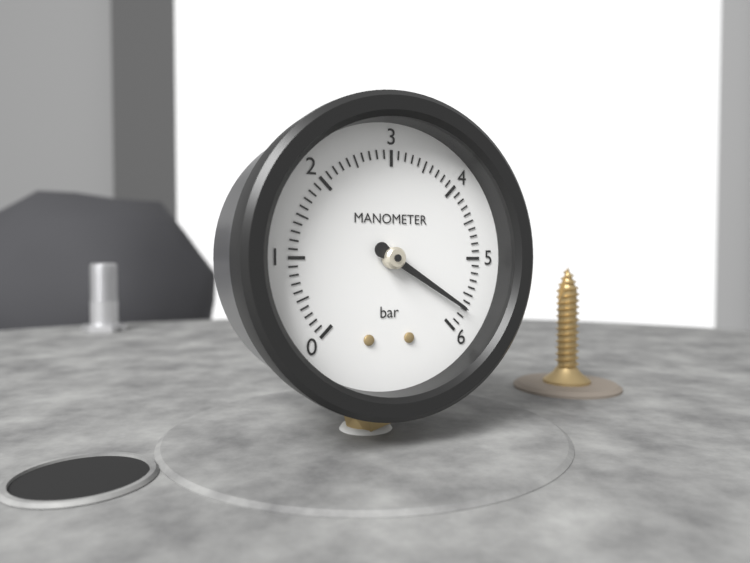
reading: 5.7 bar
